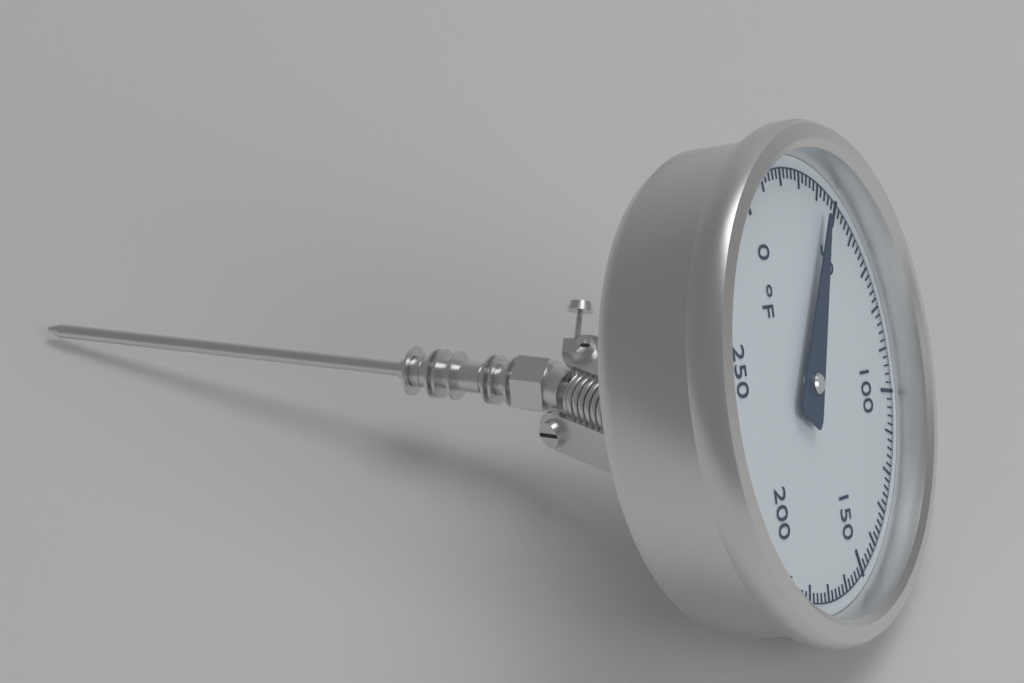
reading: 44 °F
